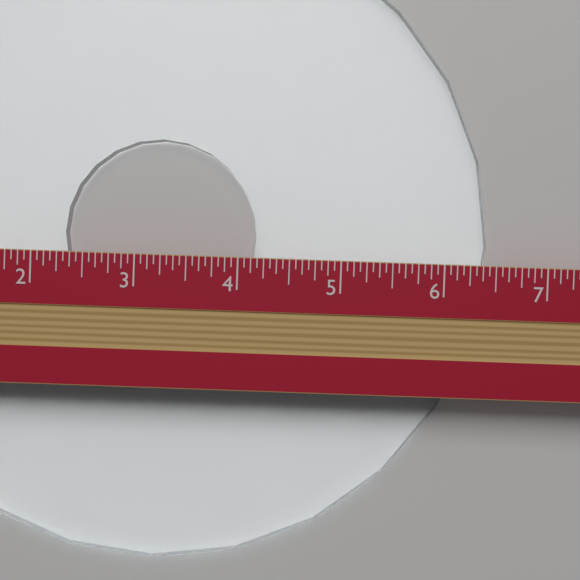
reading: 6.4375 in
